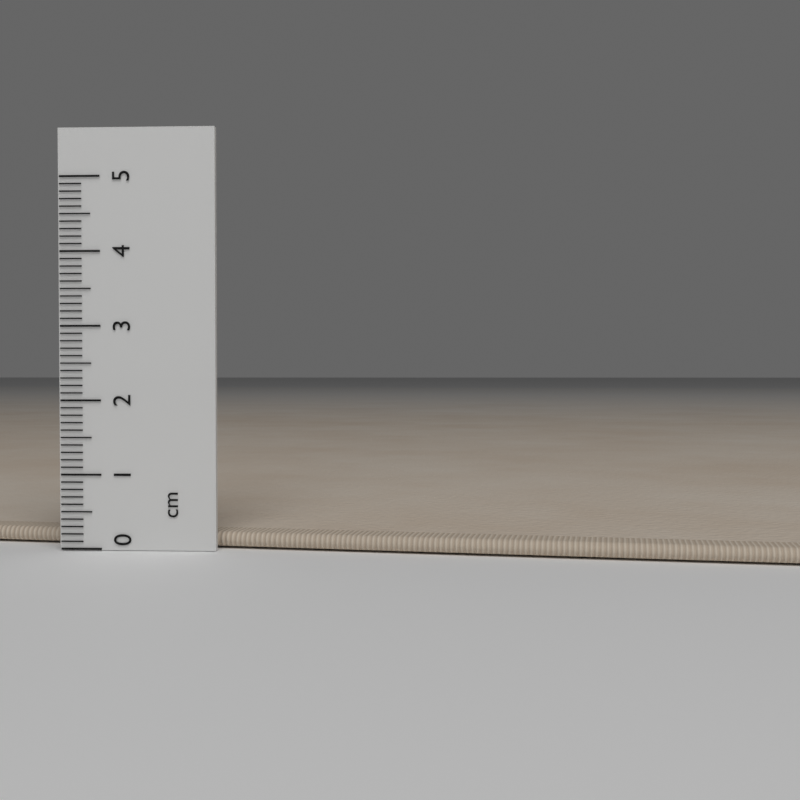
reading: 0.2 cm
